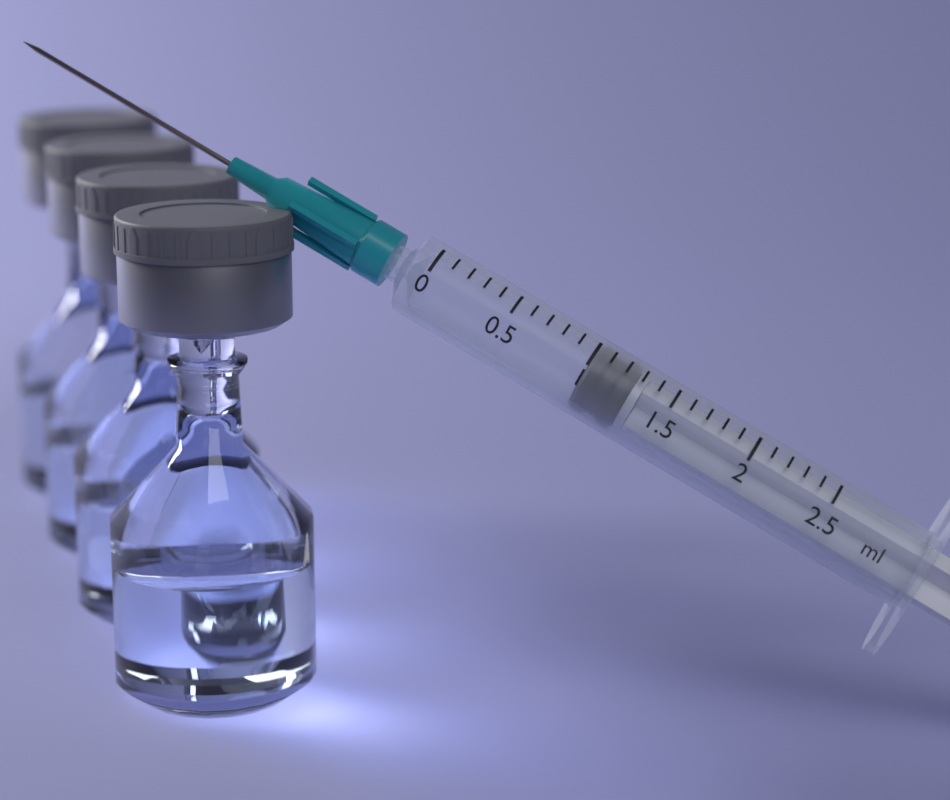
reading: 1.0 ml
